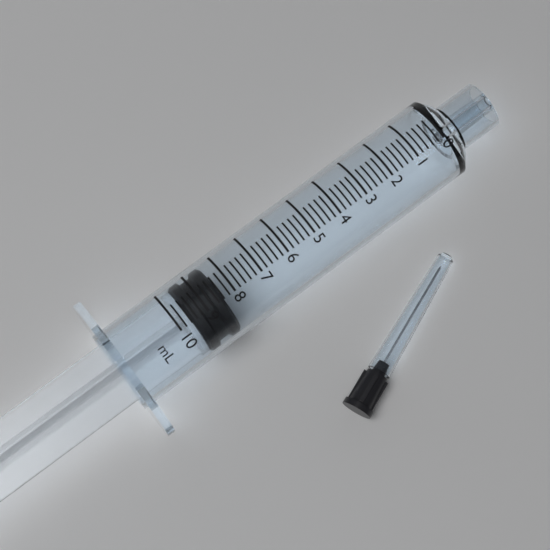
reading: 8.4 ml
